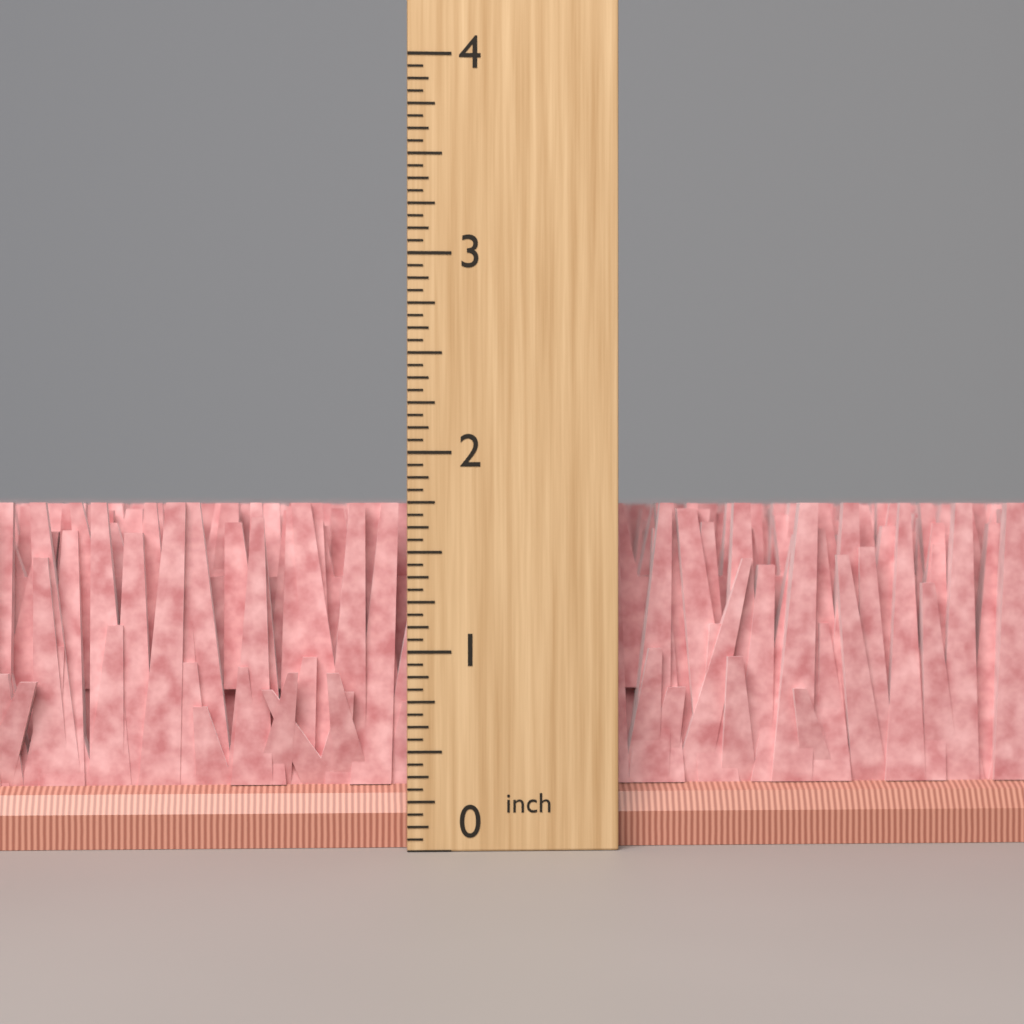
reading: 1.7500 inch
